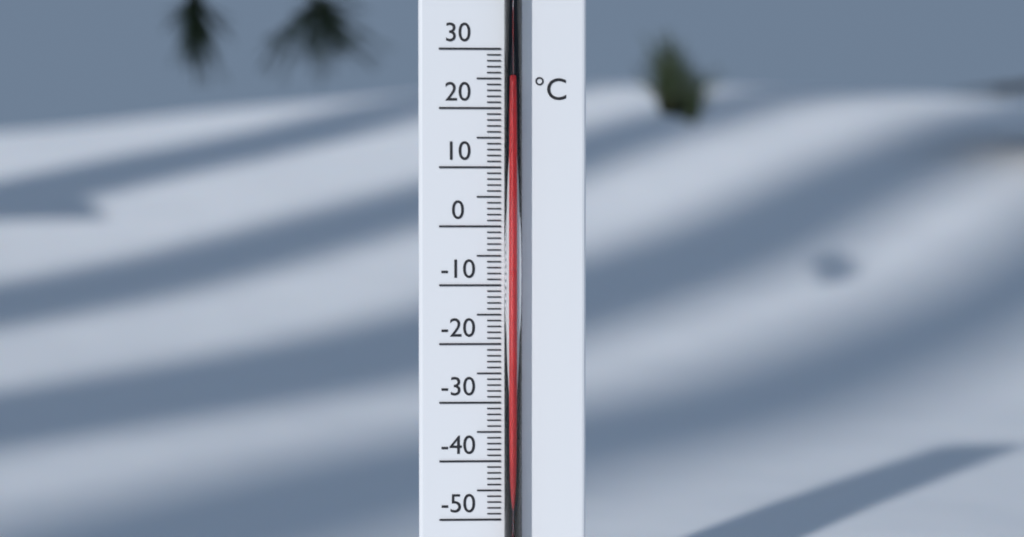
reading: 24 °C
